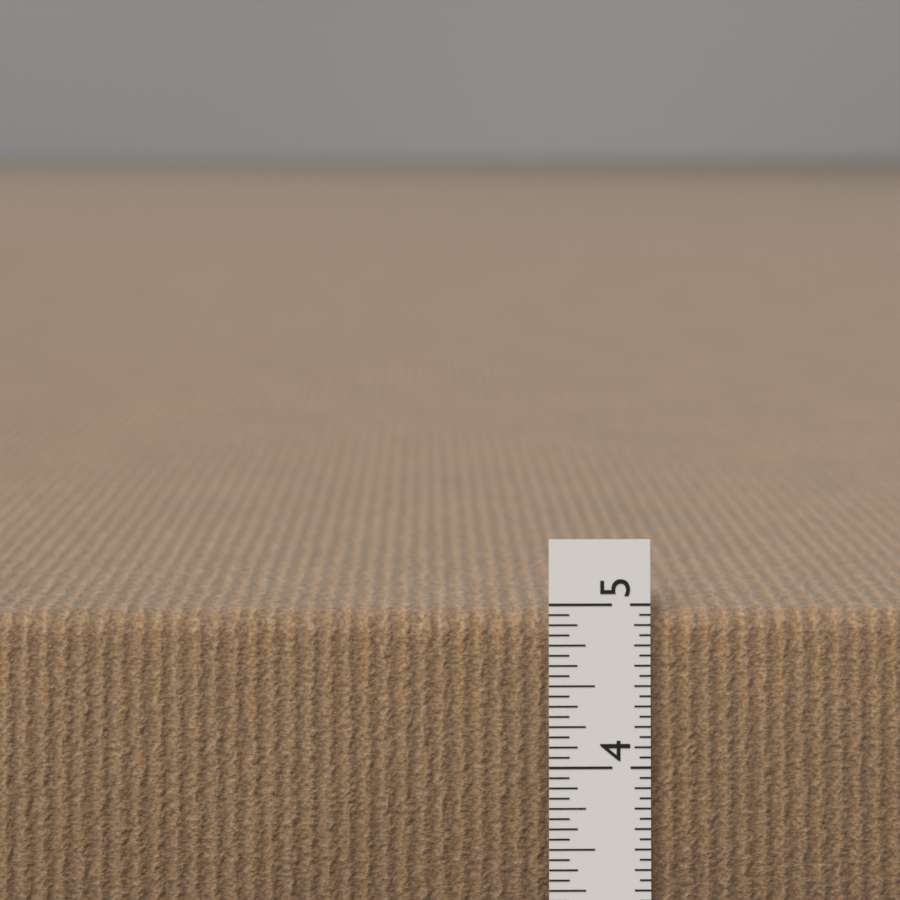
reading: 4.9375 in
